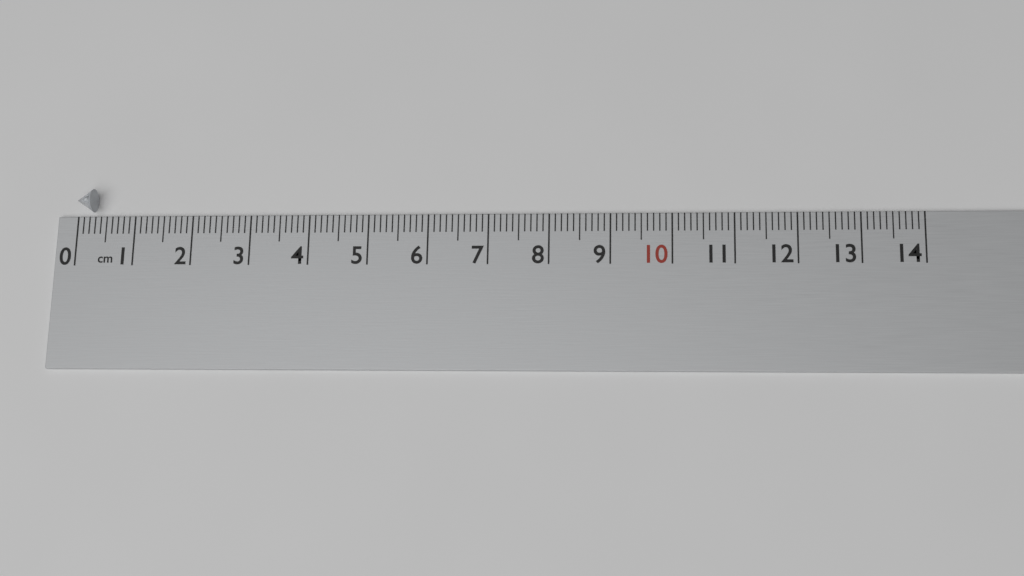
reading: 0.3 cm
